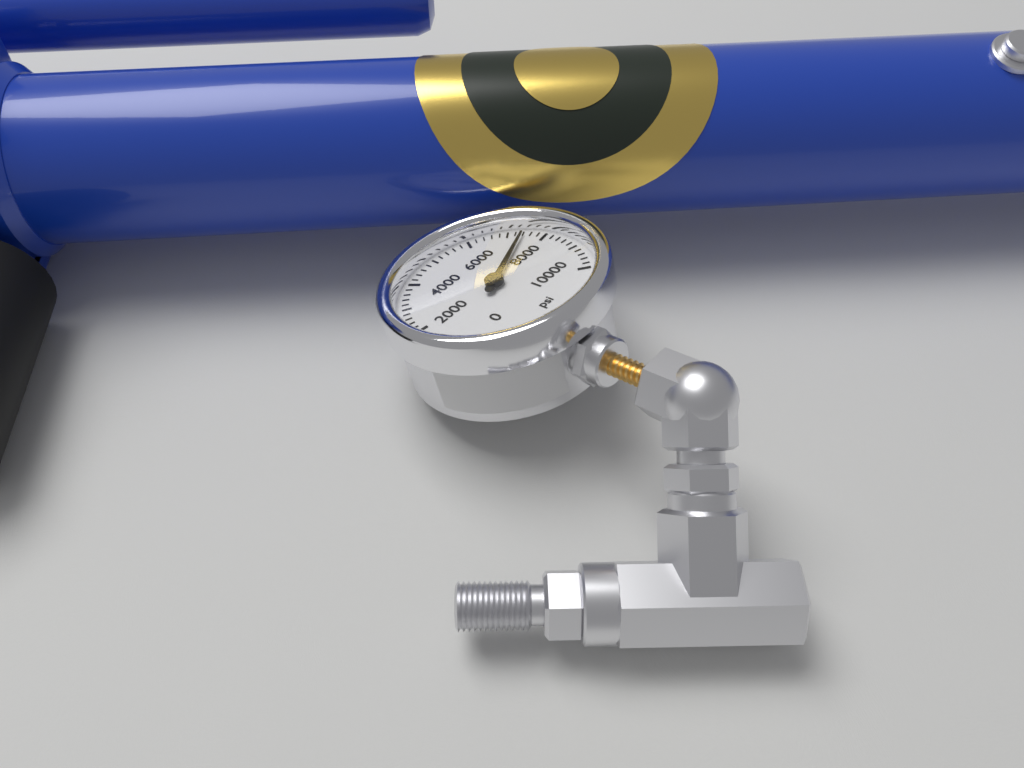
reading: 7400 psi
